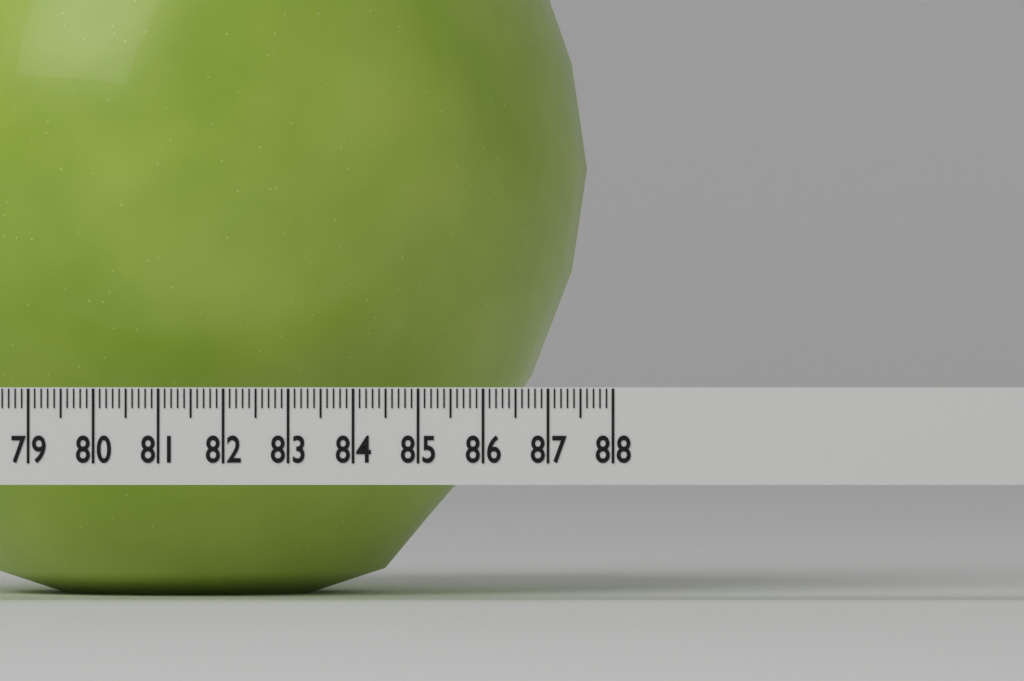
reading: 87.6 (no unit)
